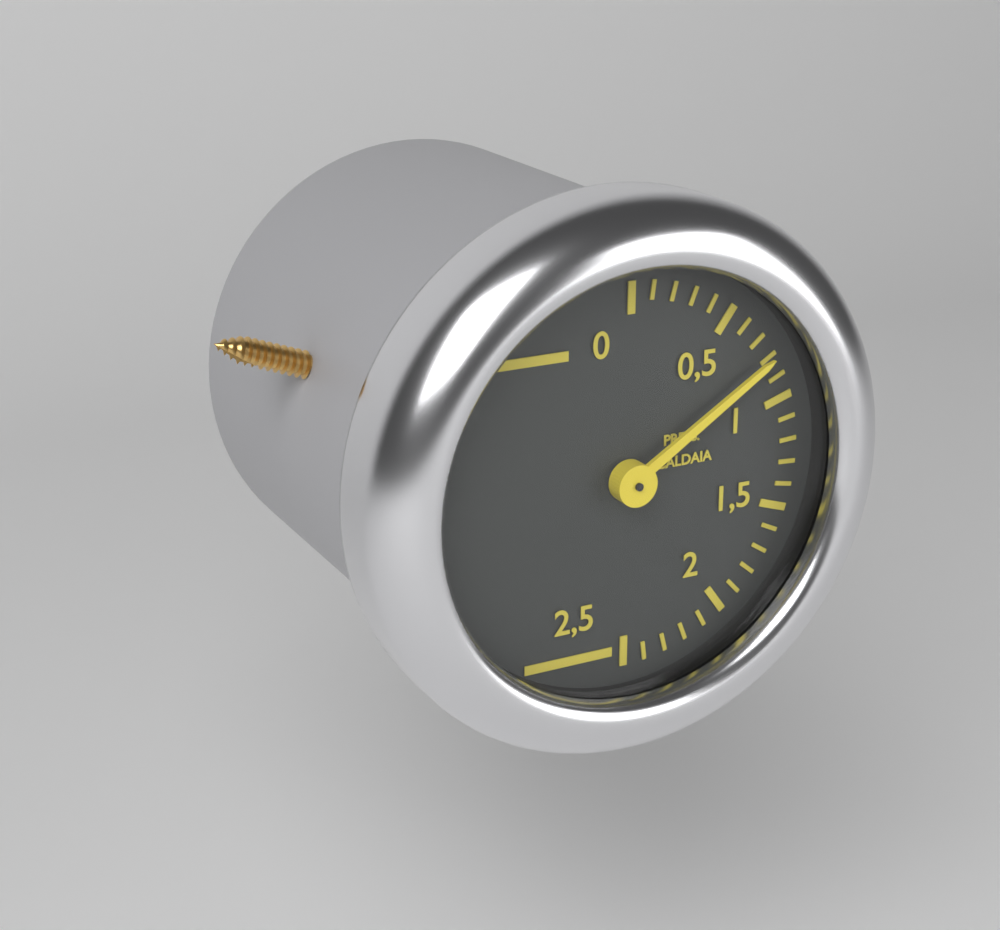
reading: 0.8 (no unit)
